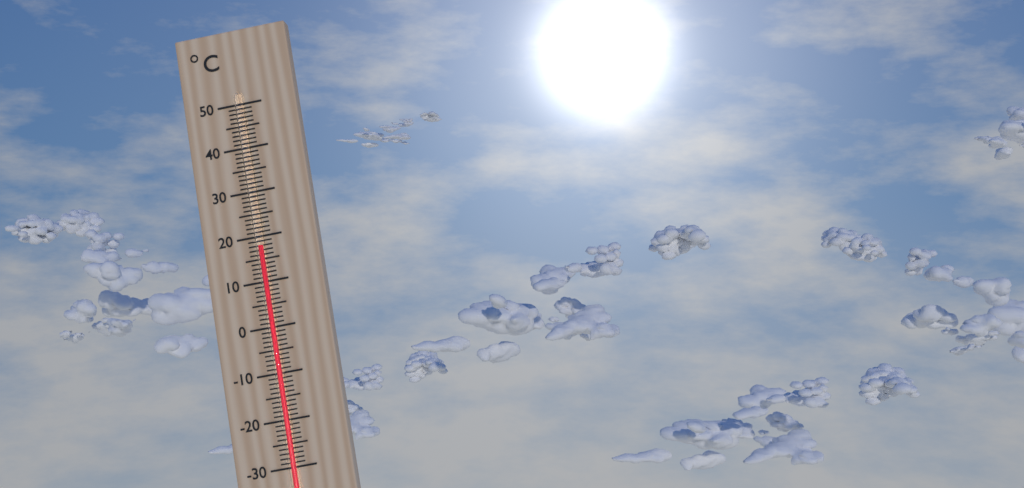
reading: 18 °C
